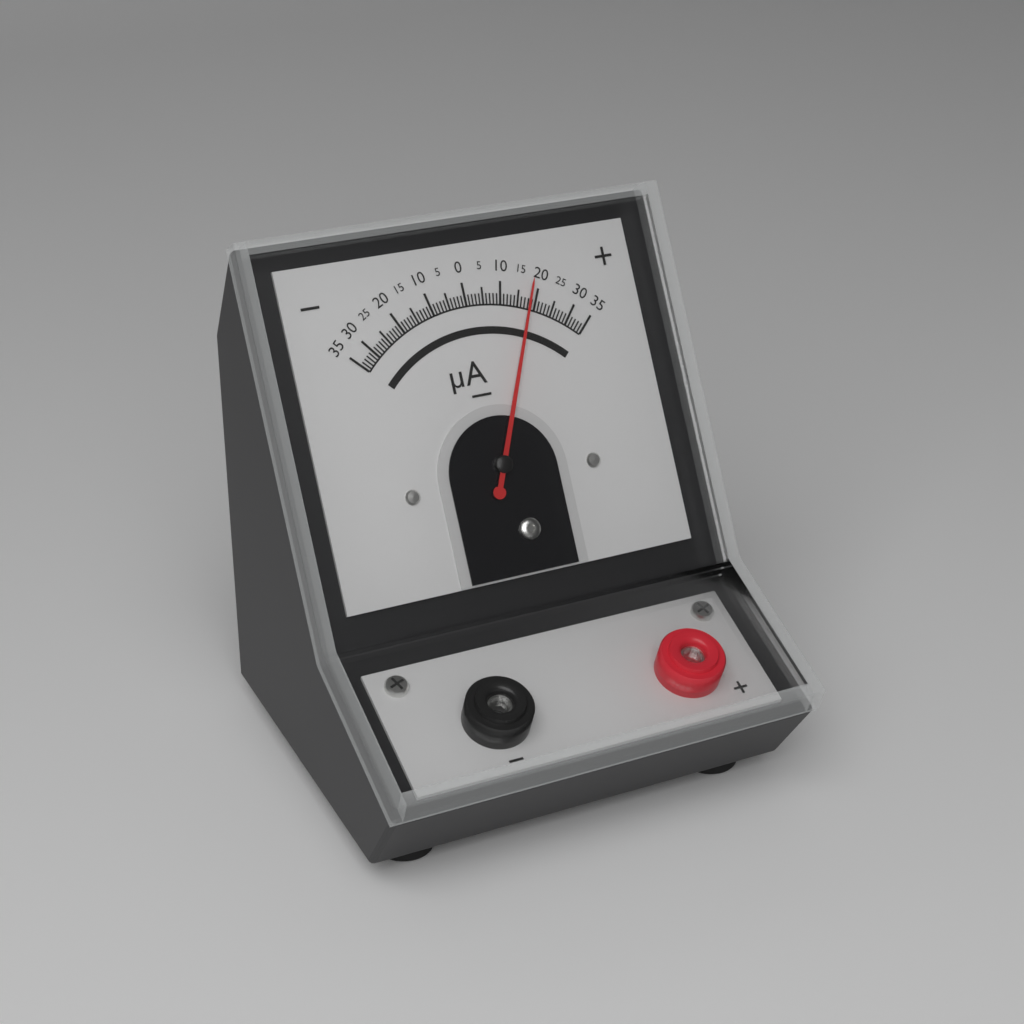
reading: 18 µA
